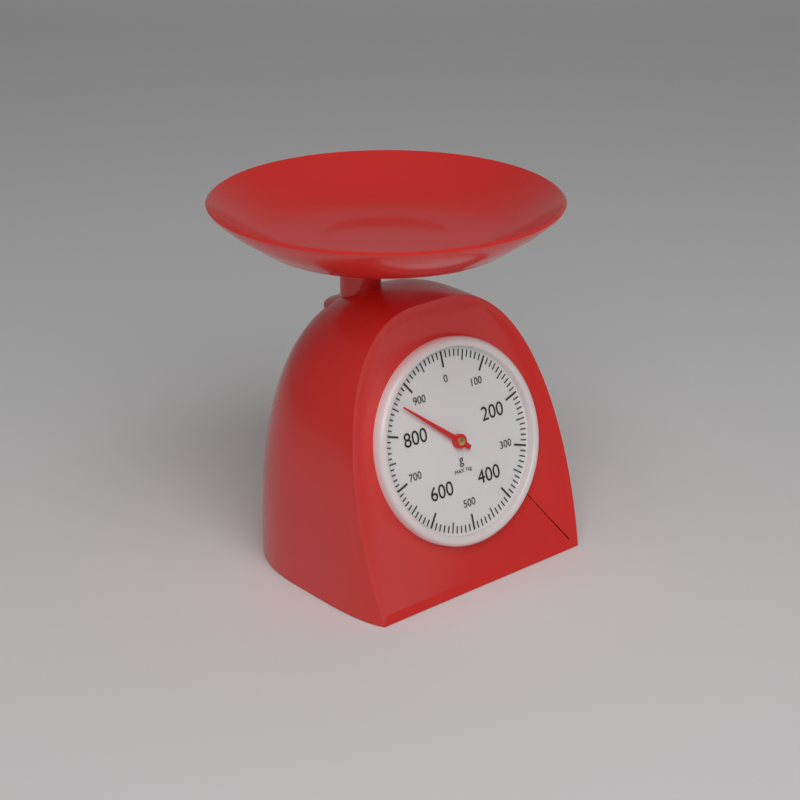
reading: 860 g
